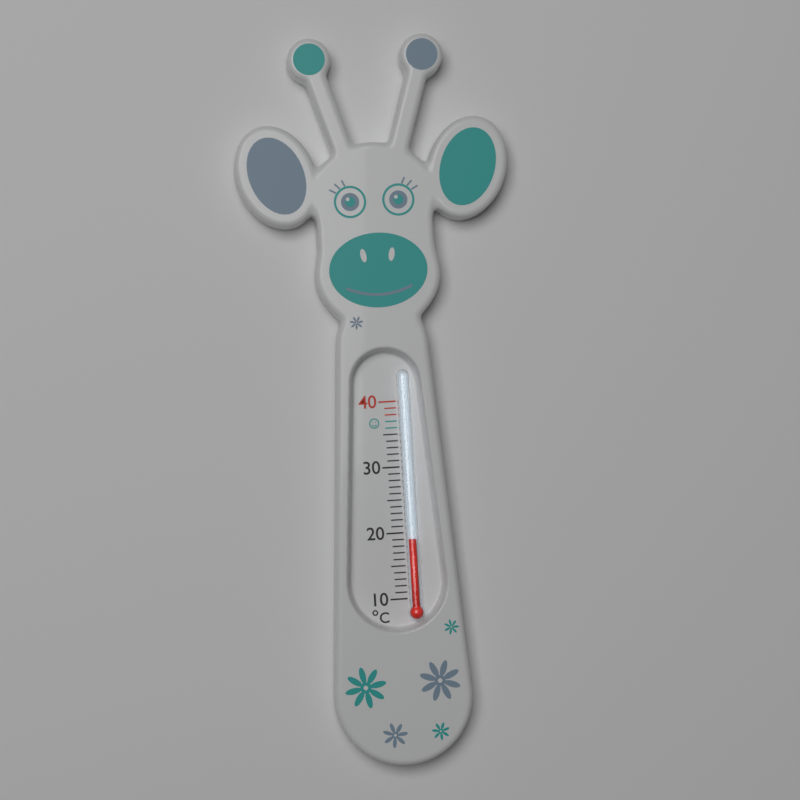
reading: 19 °C
